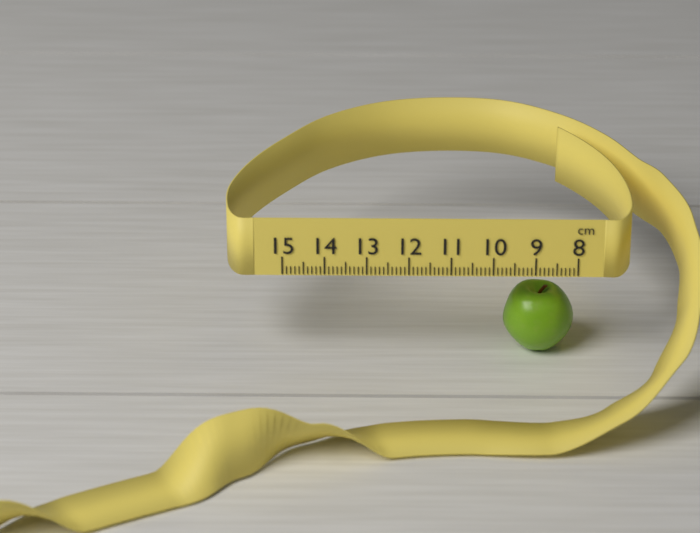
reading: 9.7 cm
